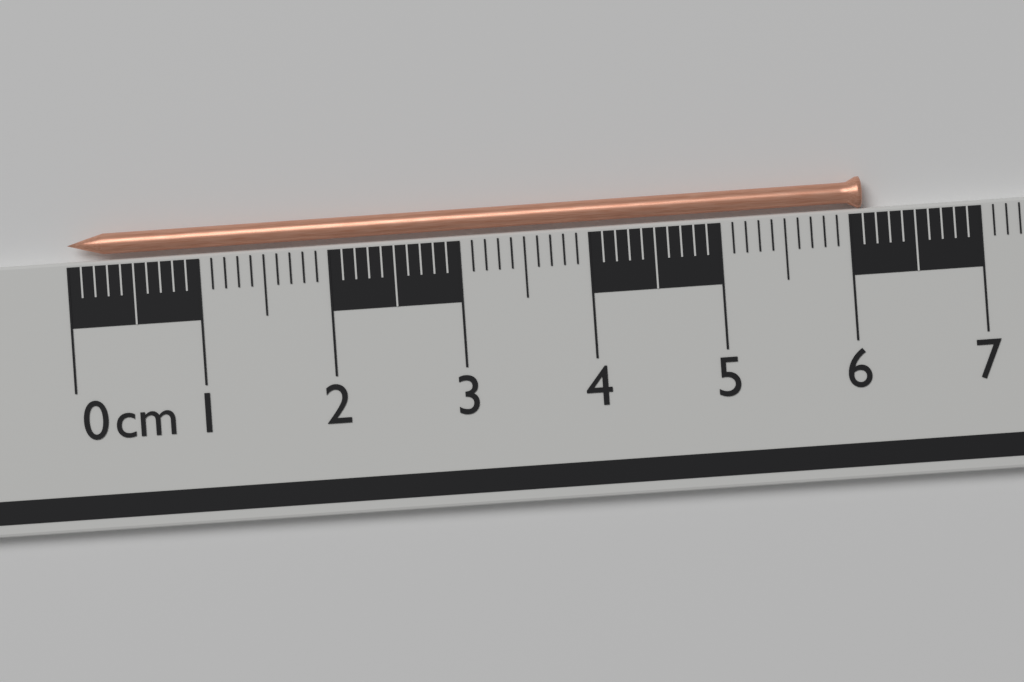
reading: 6.1 cm
